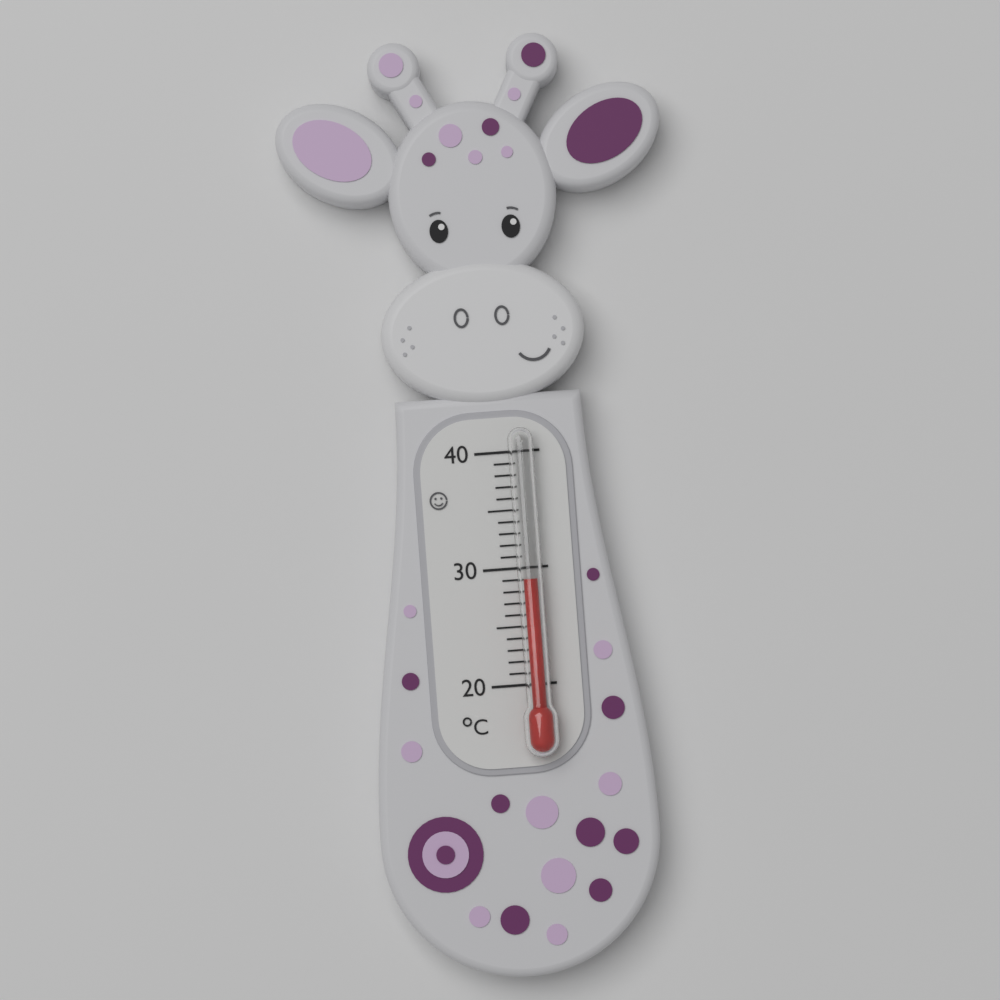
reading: 29 °C
